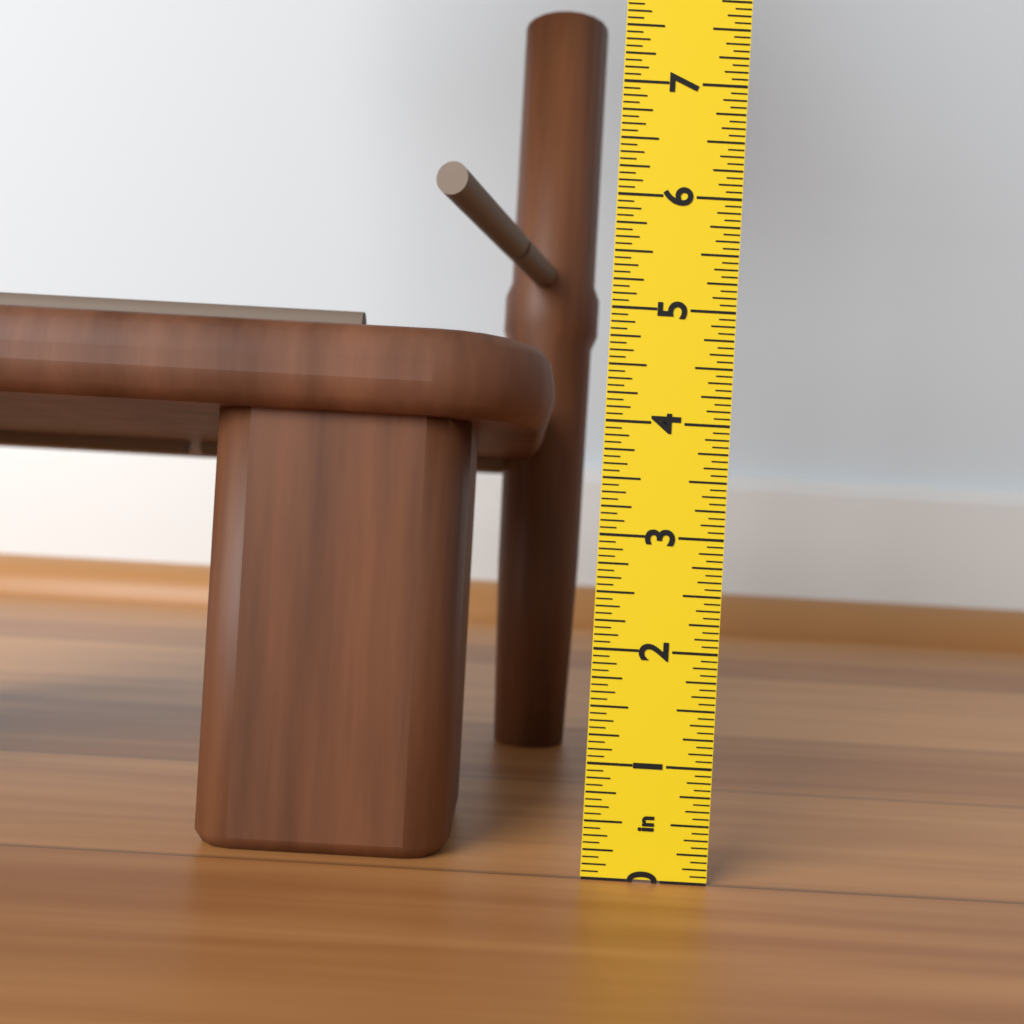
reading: 4.7500 in
